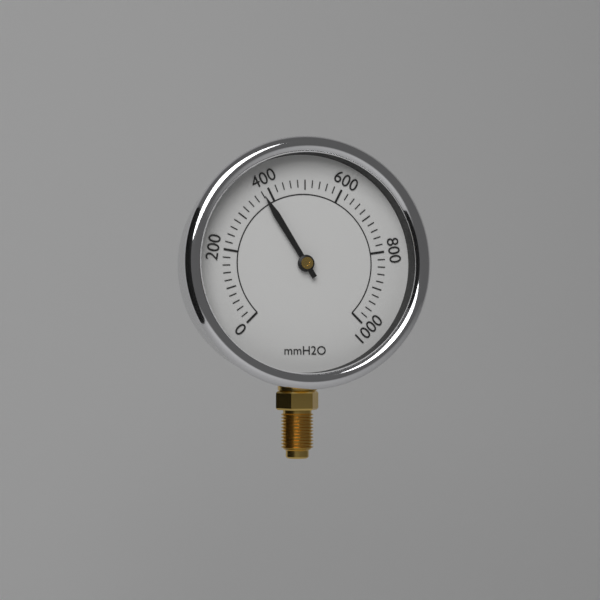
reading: 380 mmH2O
